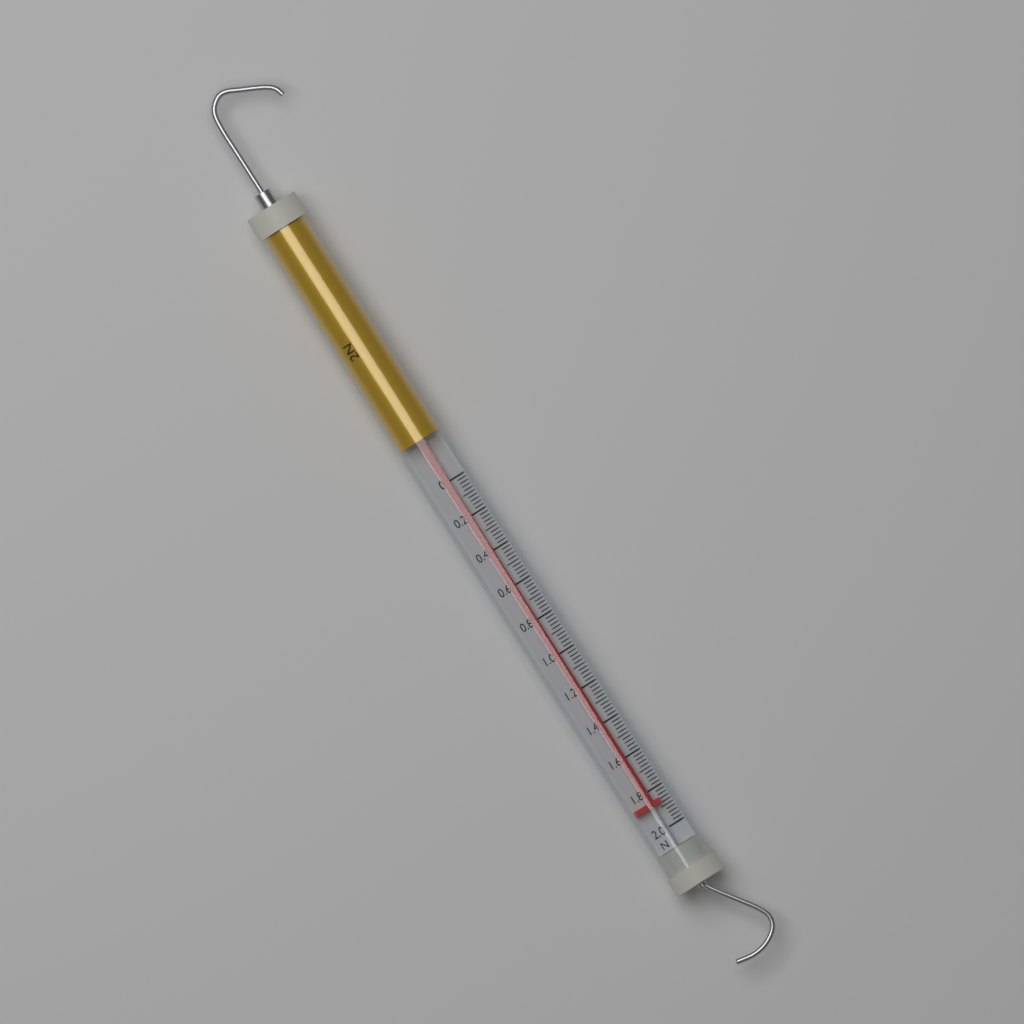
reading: 1.88 N
